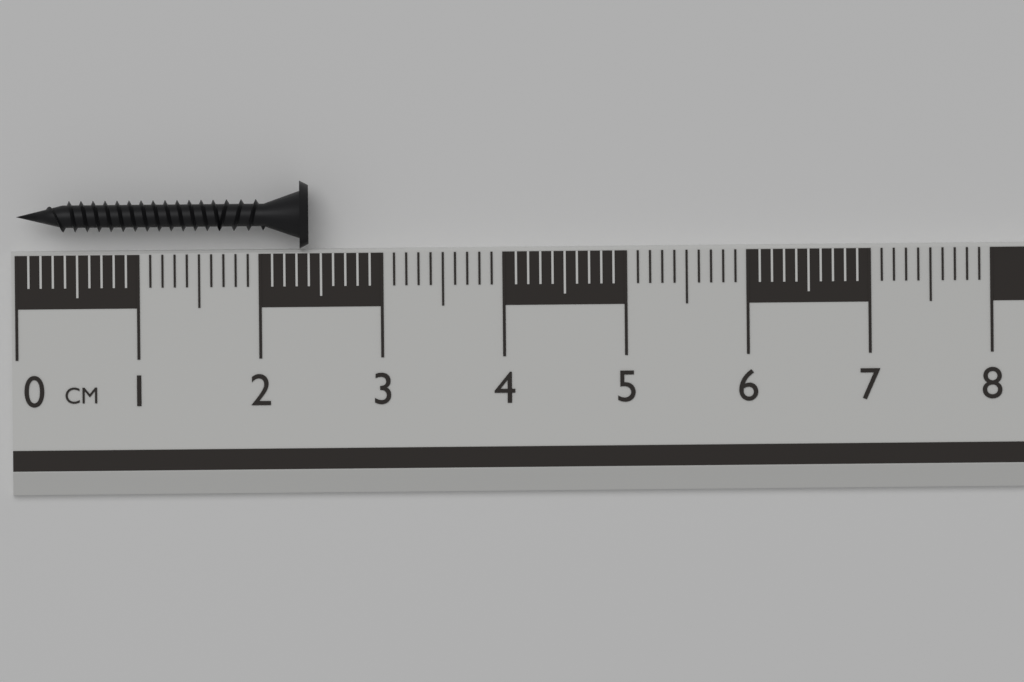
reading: 2.4 cm
